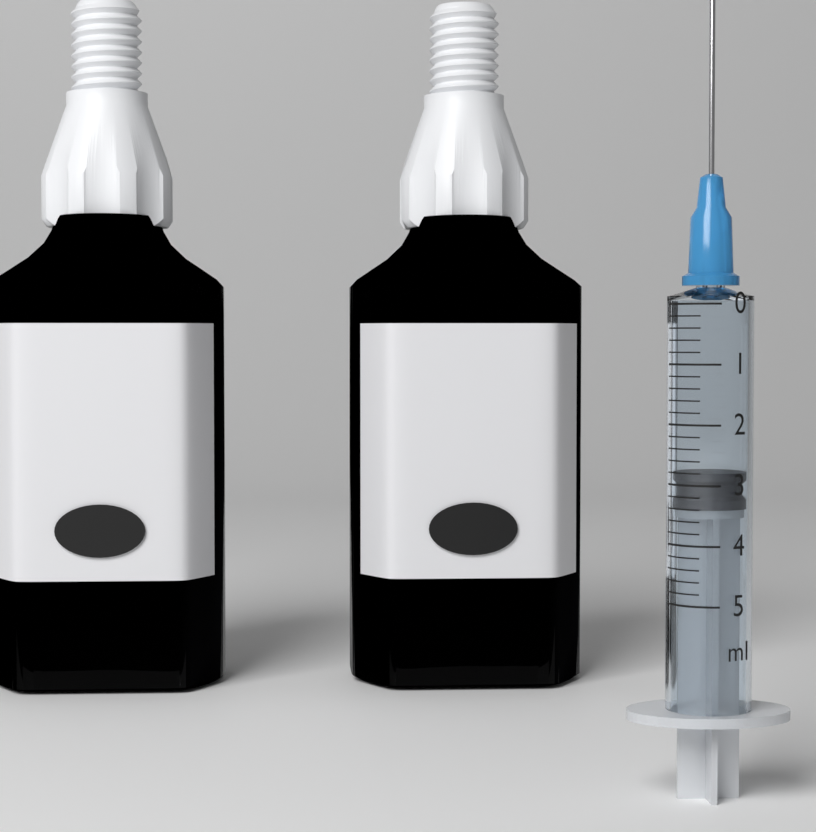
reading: 2.8 ml
